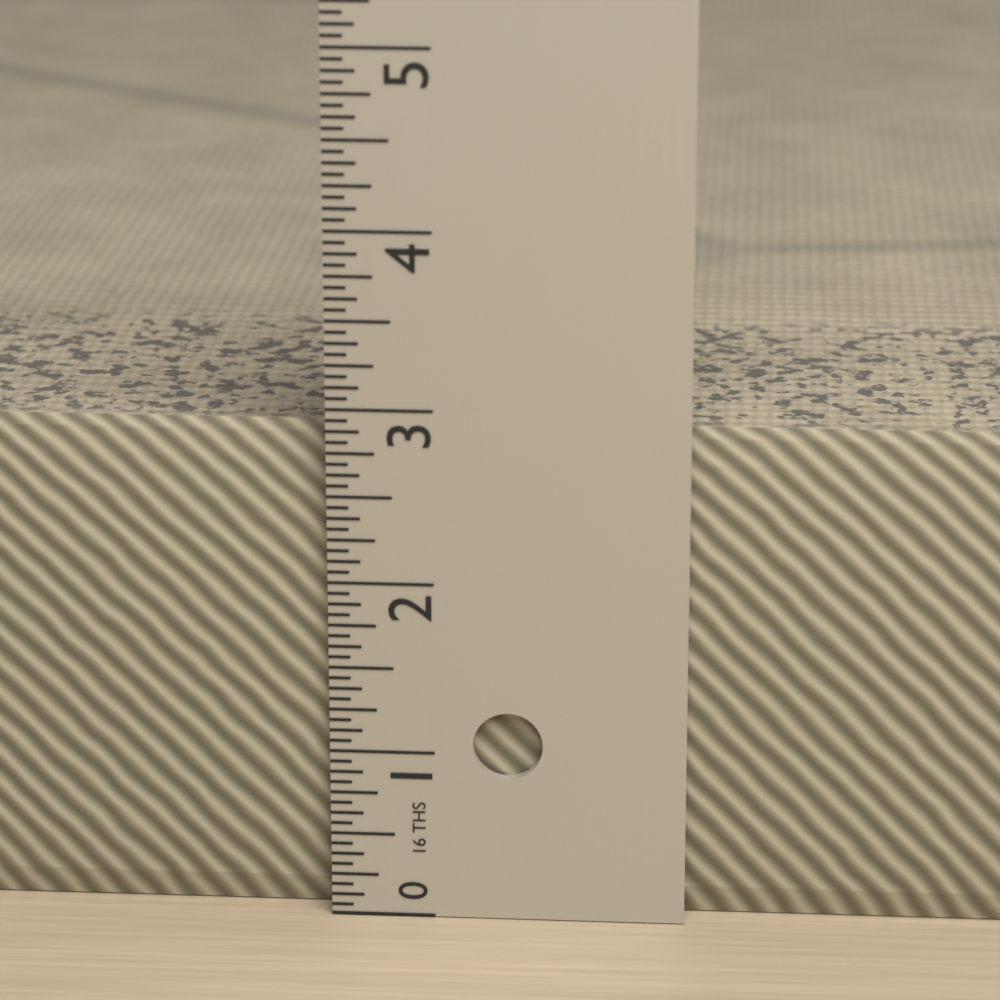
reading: 2.8750 in
